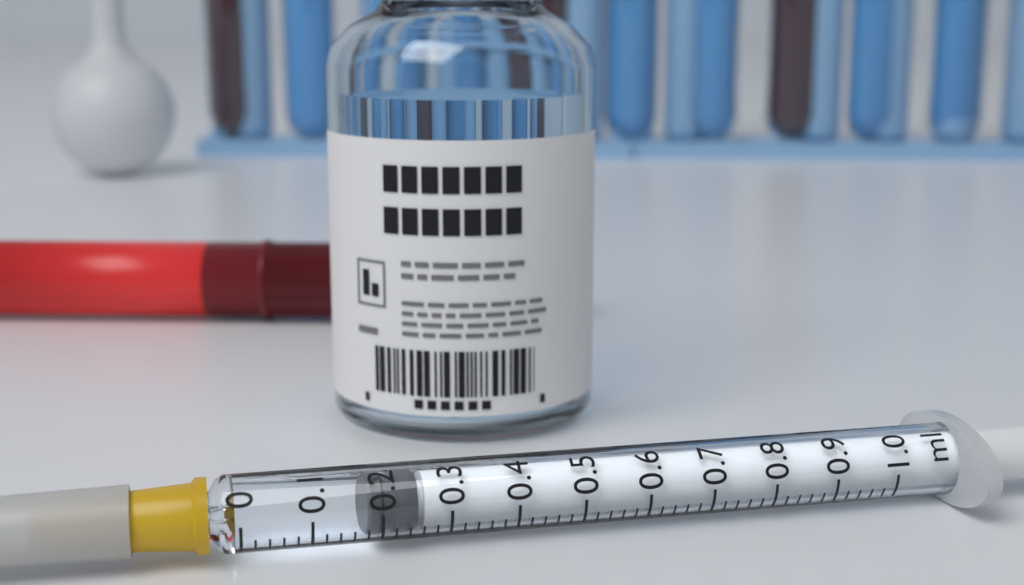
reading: 0.18 ml
